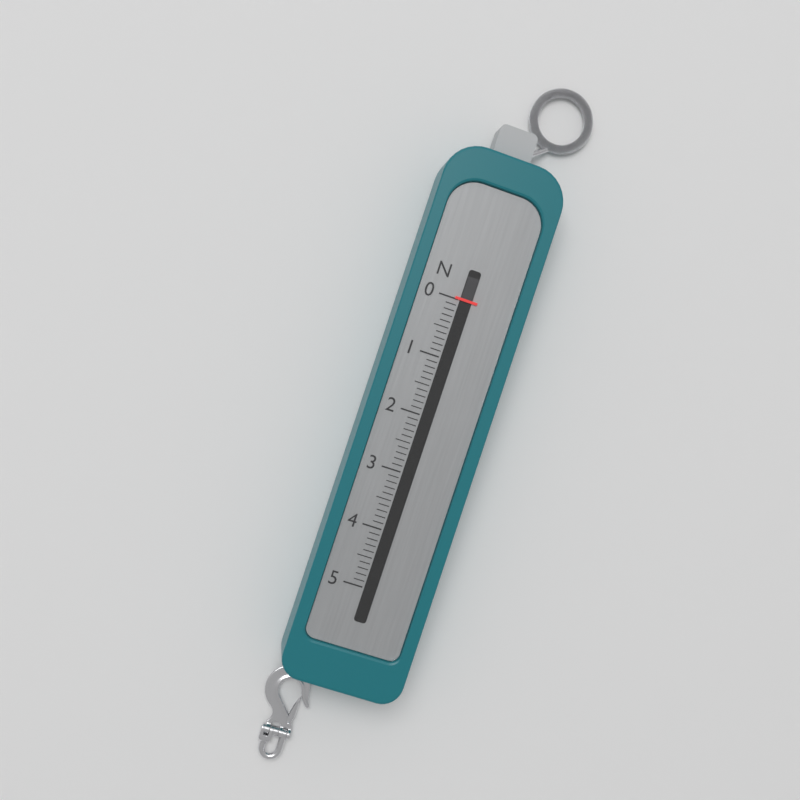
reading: 0.0 N
